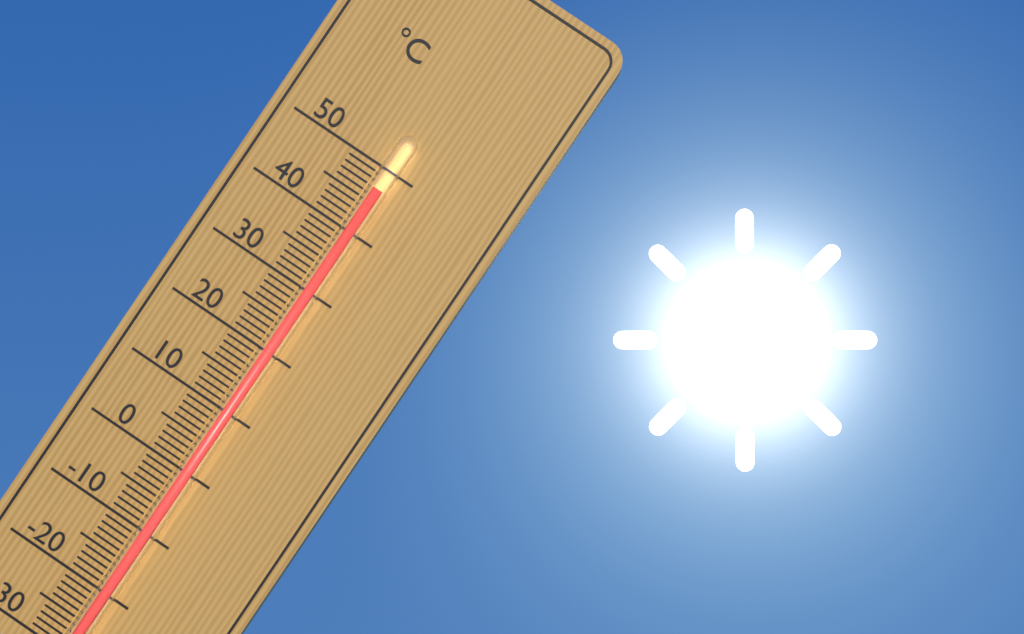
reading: 47 °C
